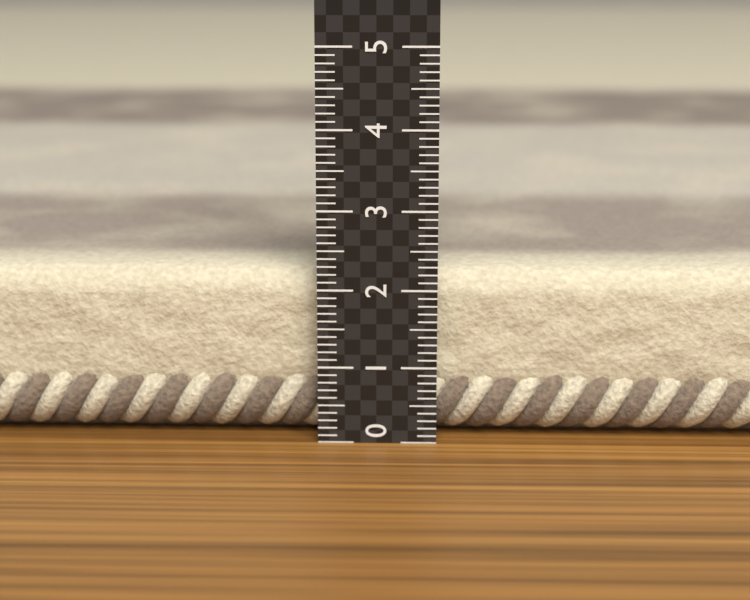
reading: 2.2 (no unit)
